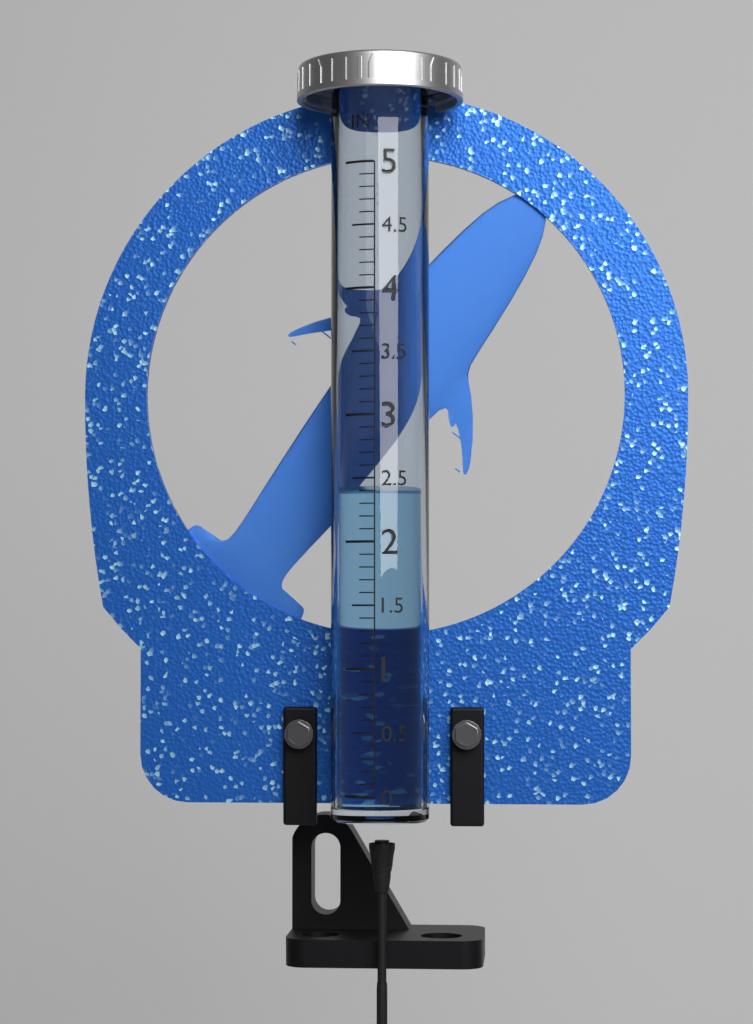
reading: 2.4 in
